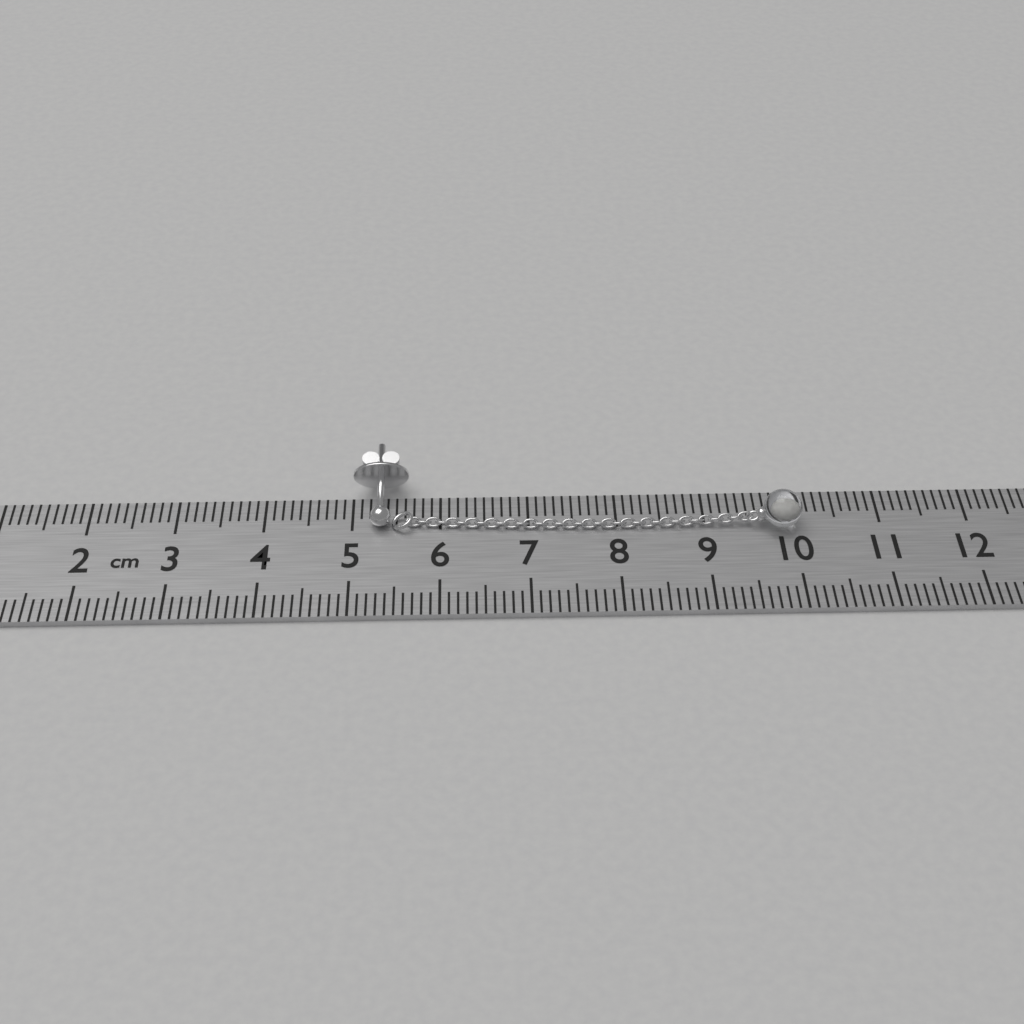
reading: 10.1 cm
